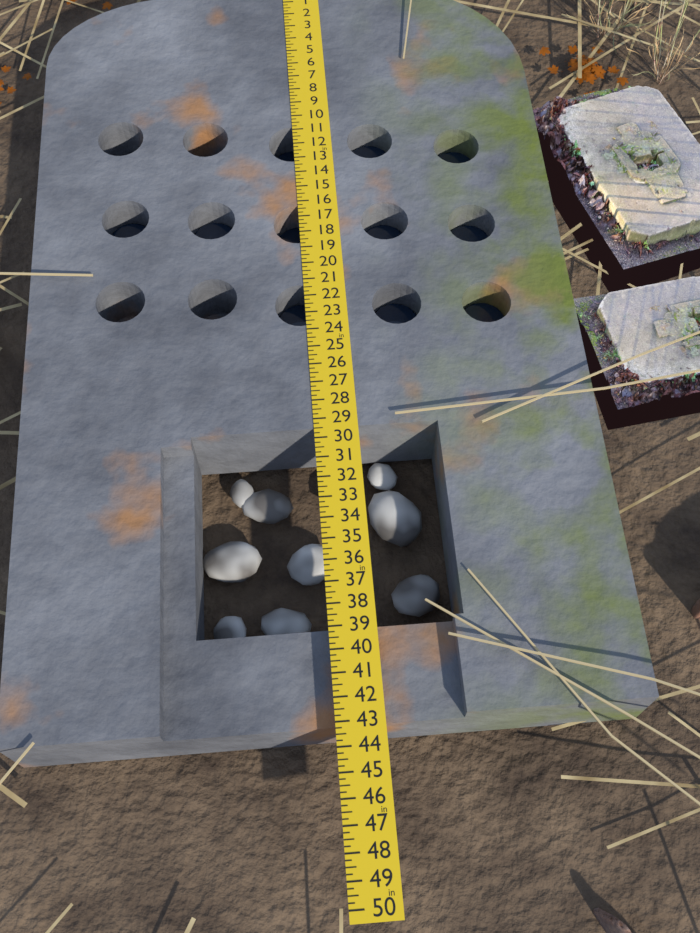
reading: 43.00 in
